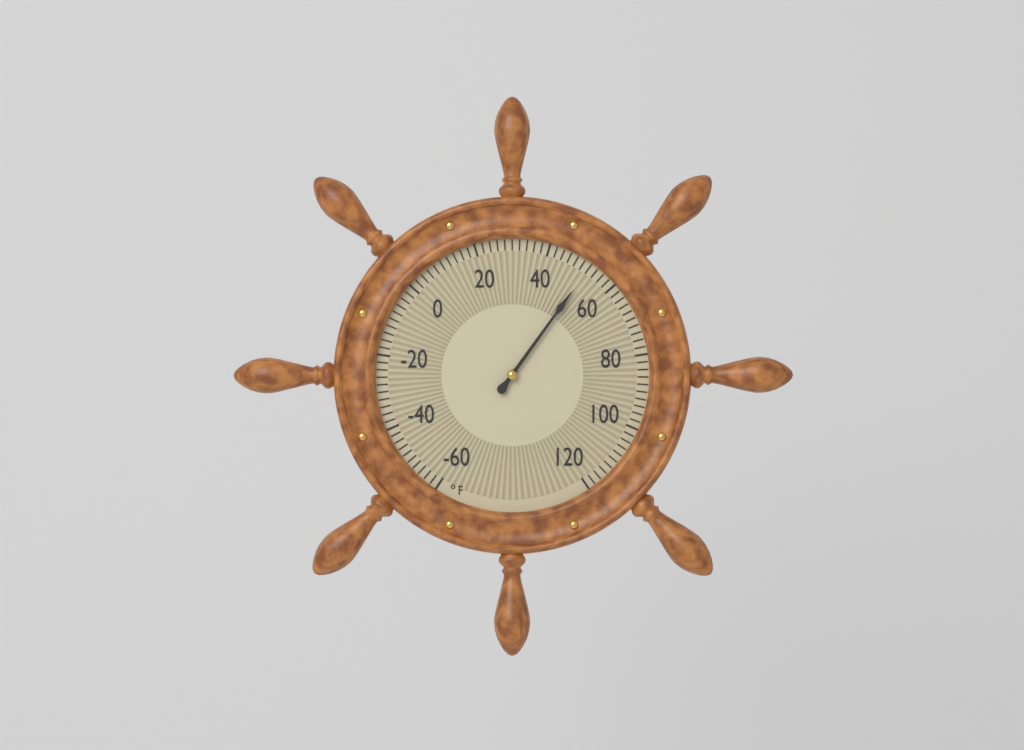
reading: 52 °F
